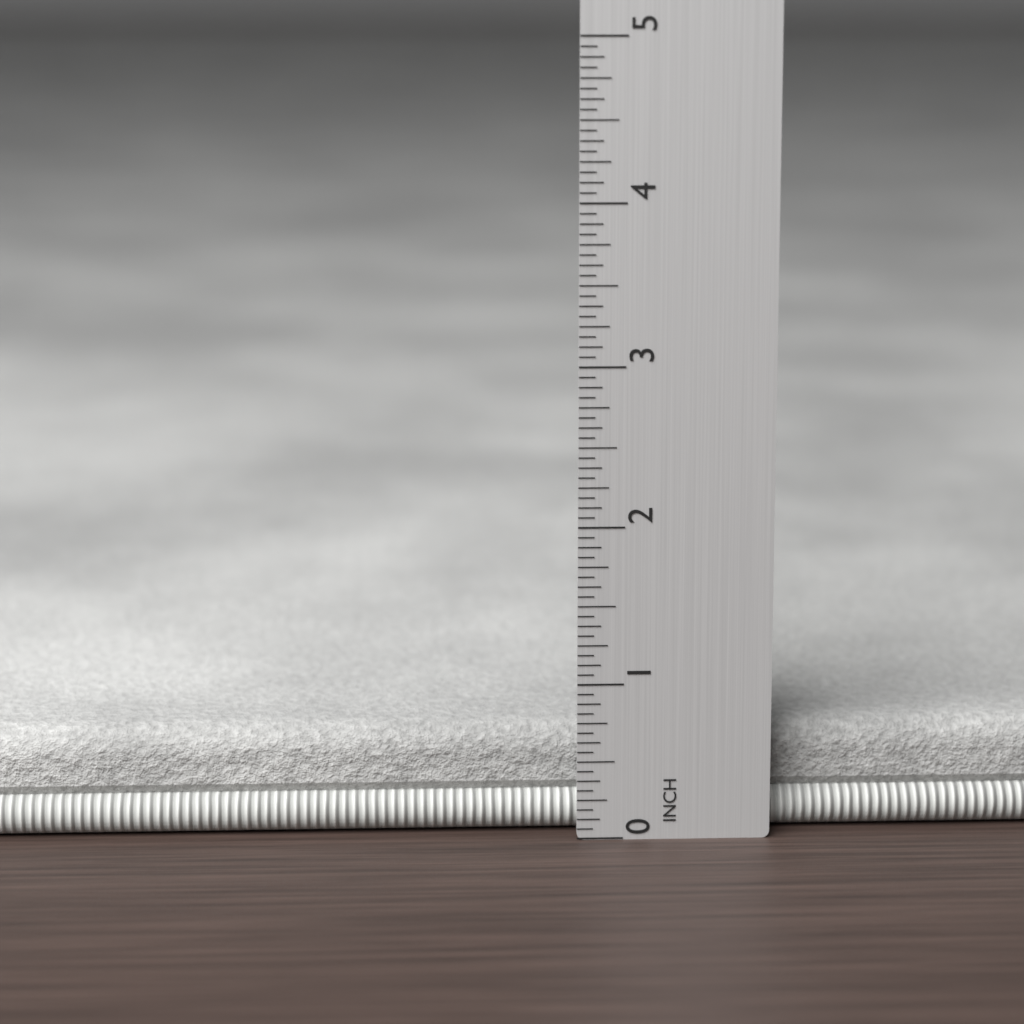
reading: 0.6875 in
